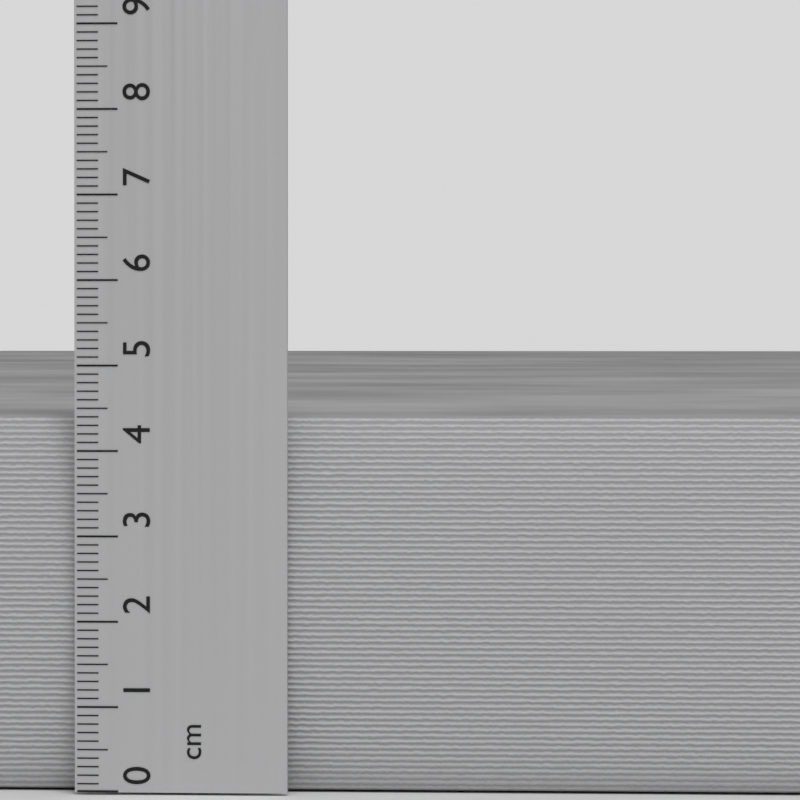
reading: 4.4 cm
